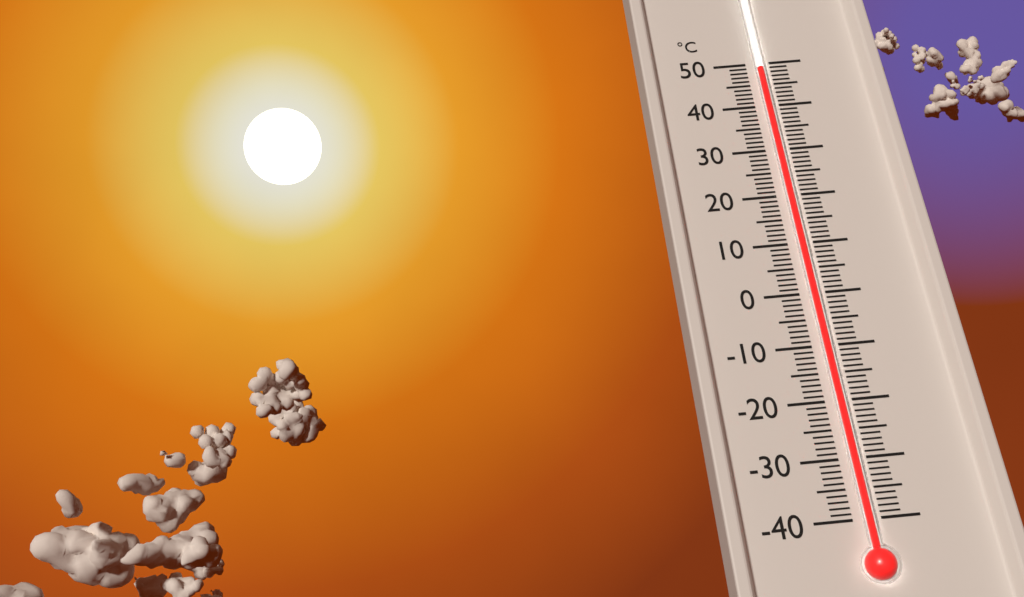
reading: 48 °C
